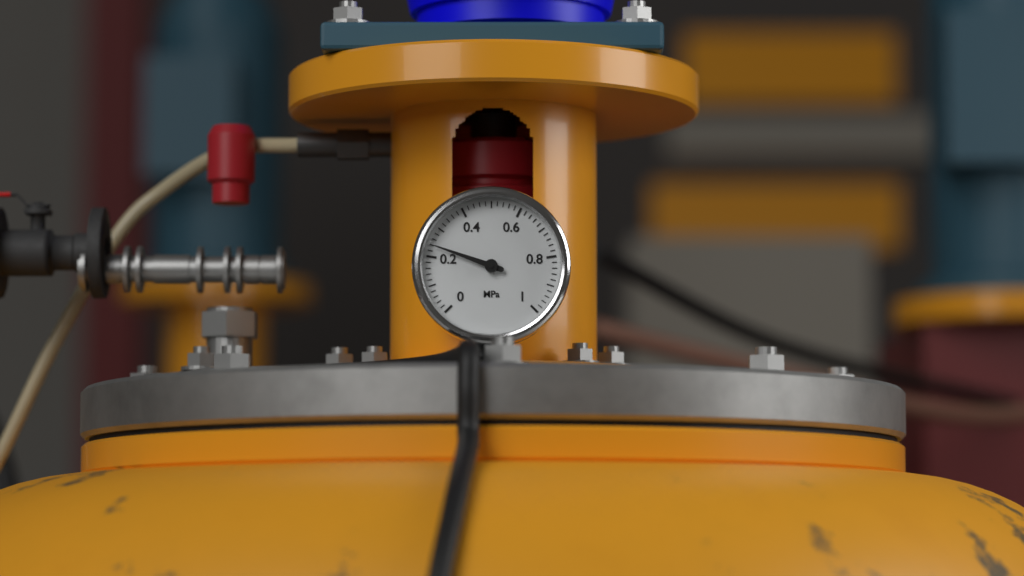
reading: 0.24 MPa
